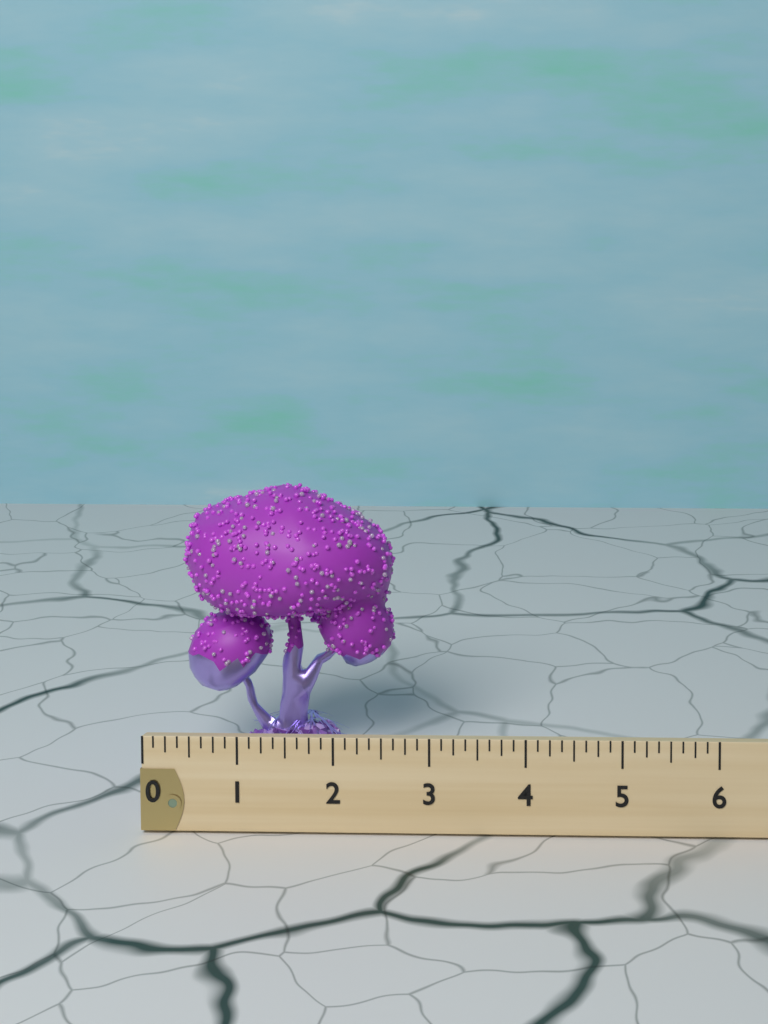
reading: 2.375 (no unit)
